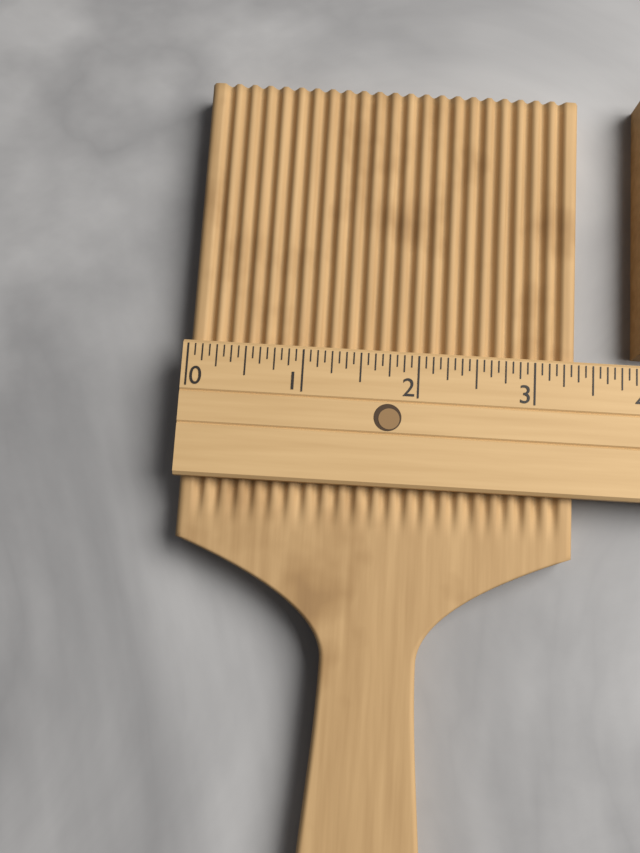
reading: 3.3750 (no unit)
